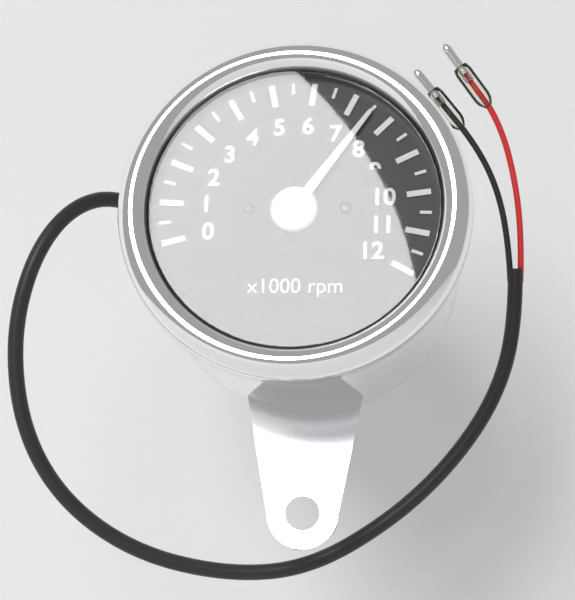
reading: 7.5 x1000 rpm
